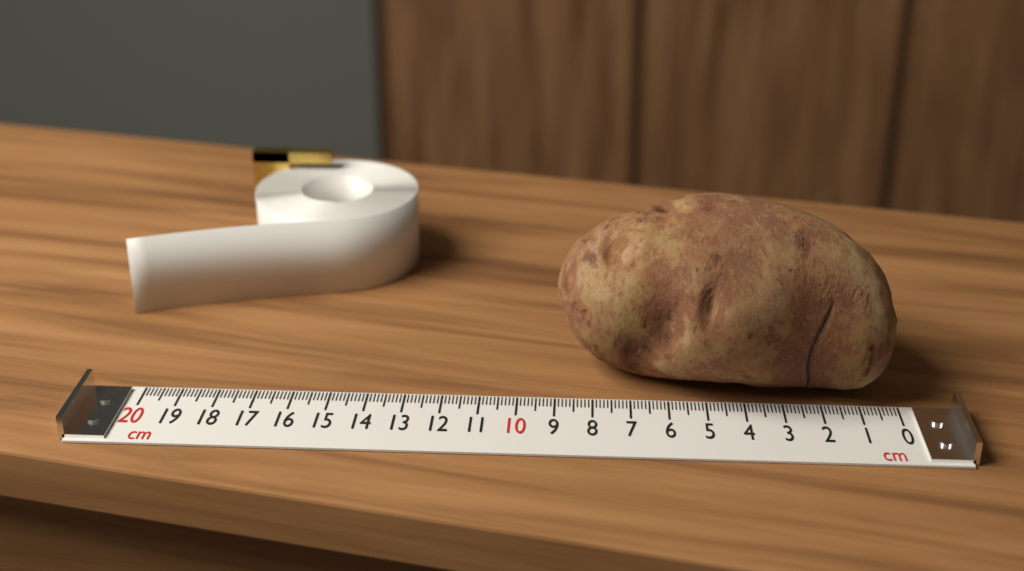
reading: 9.0 cm
